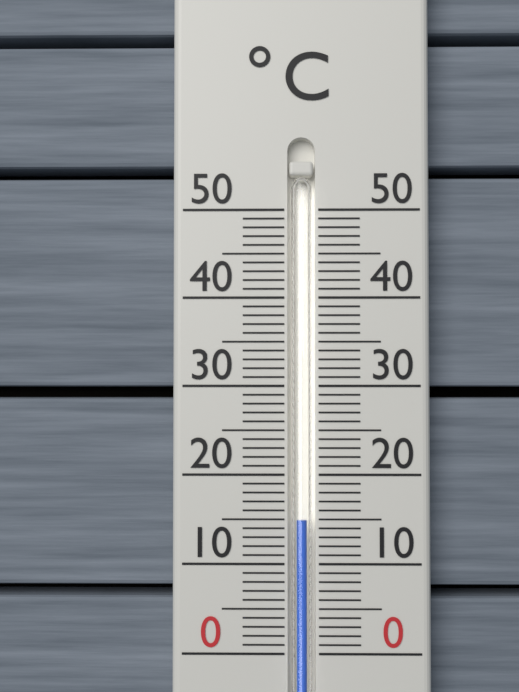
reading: 15 °C
